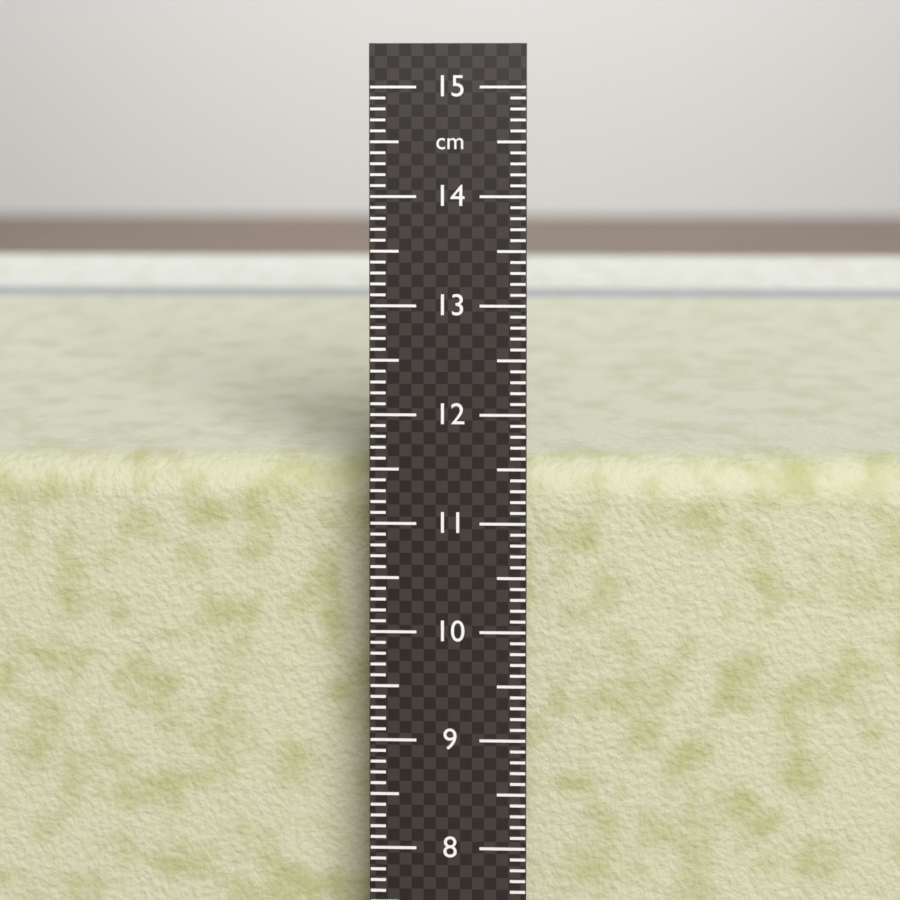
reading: 11.4 cm
